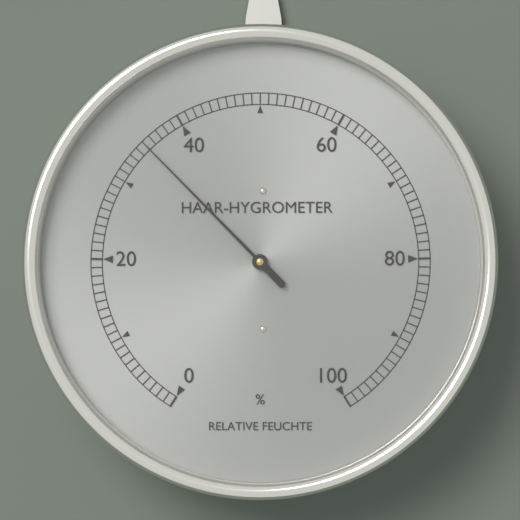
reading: 35 %
